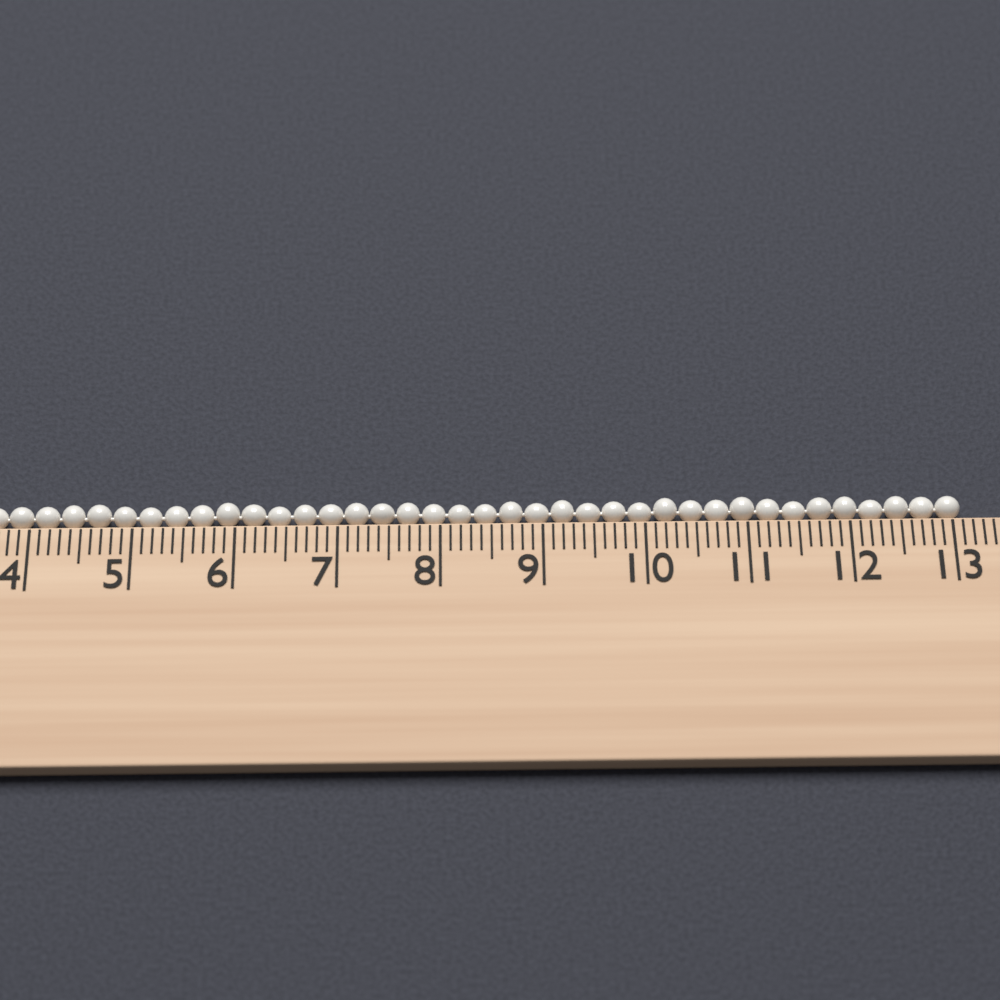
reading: 13.1 cm
